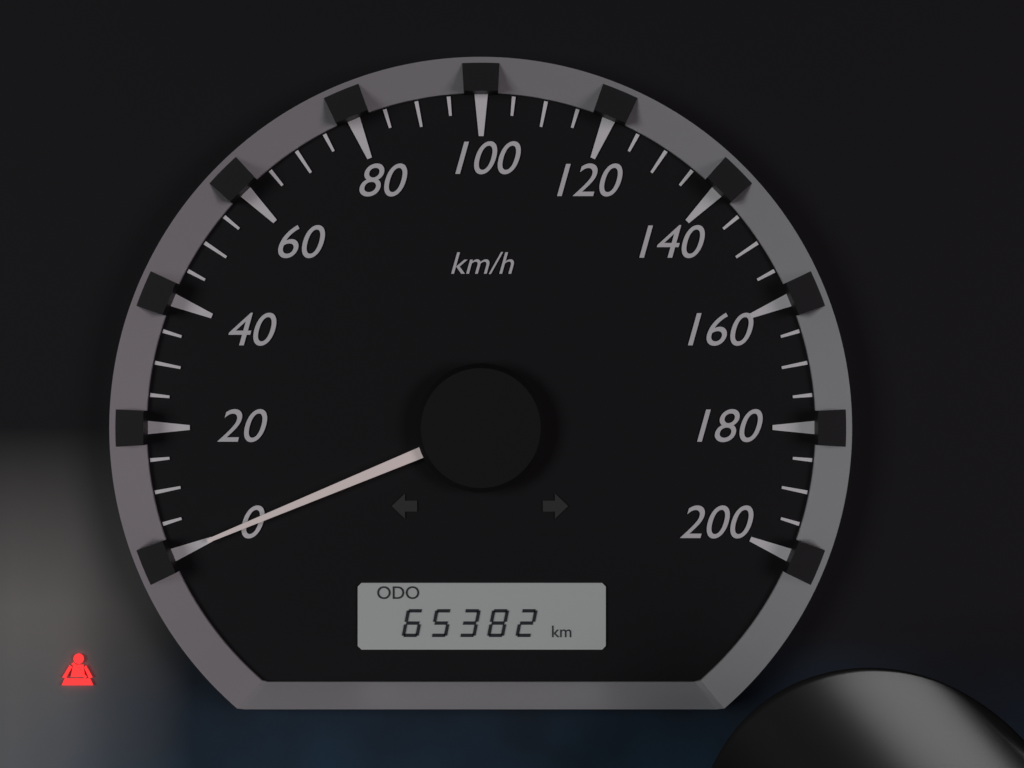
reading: 0 km/h
